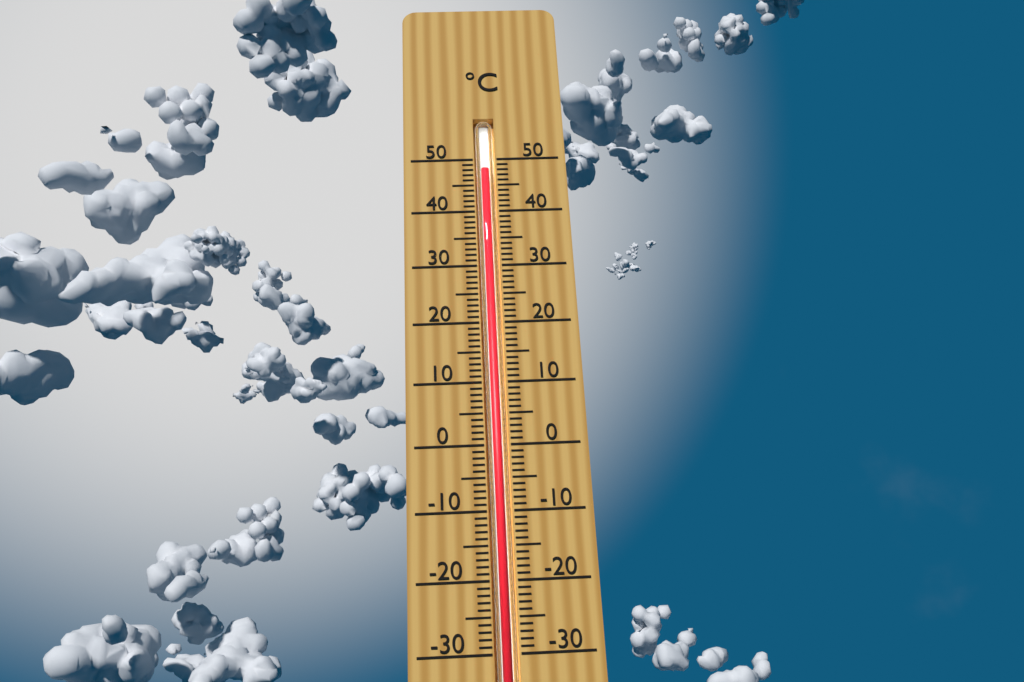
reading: 48 °C
